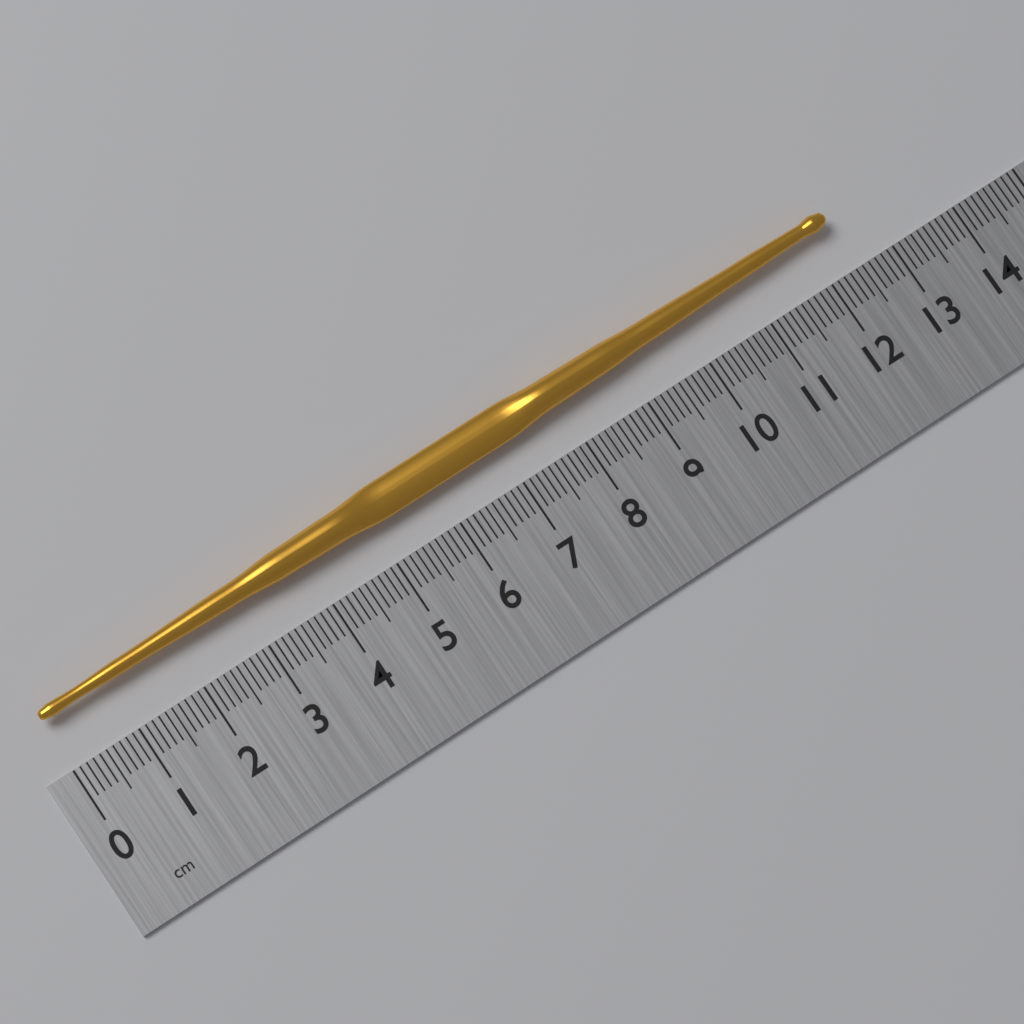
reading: 12.4 cm
